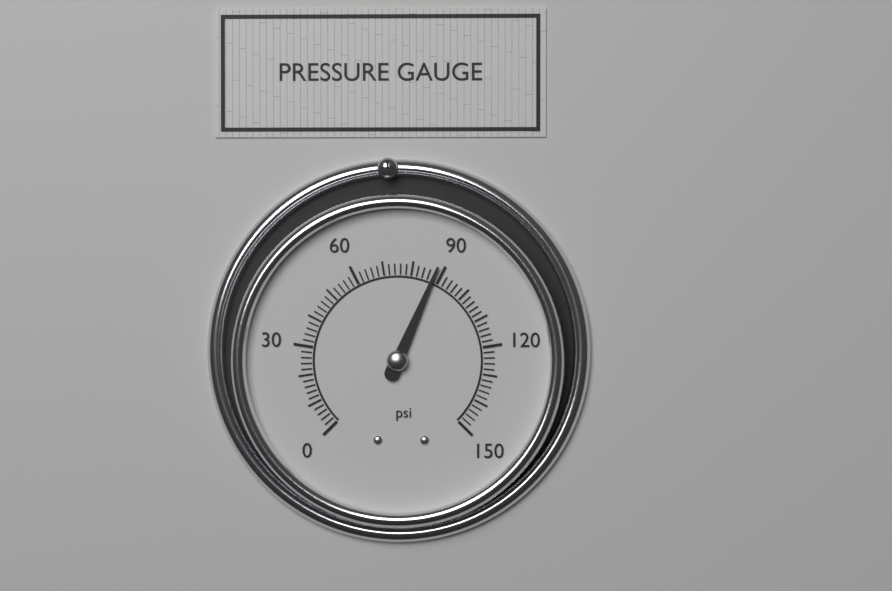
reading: 88 psi
